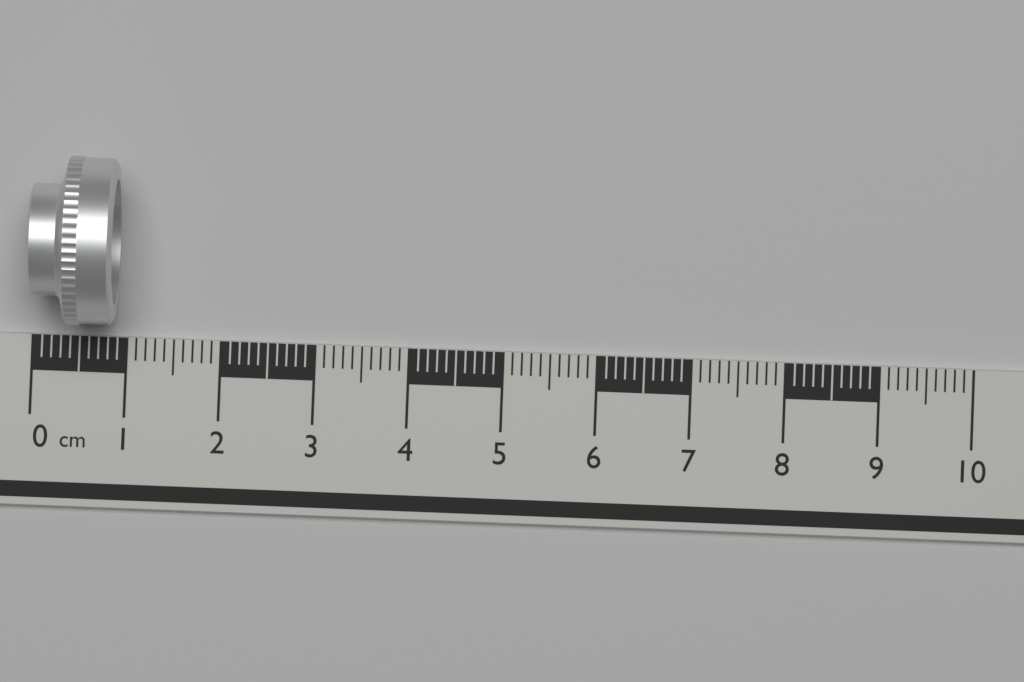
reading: 0.9 cm
